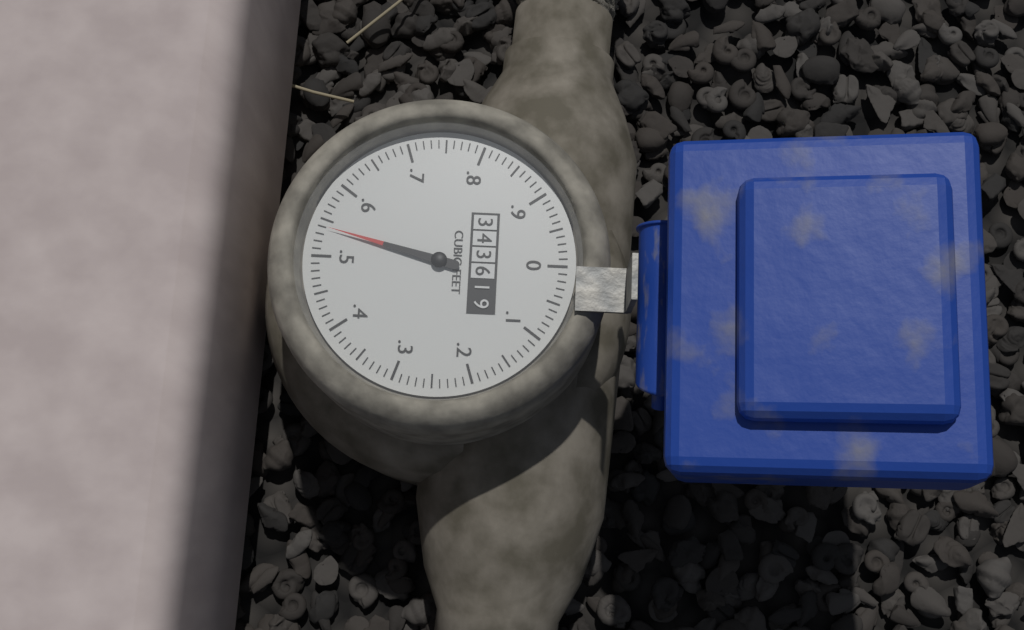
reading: 0.54 cubic feet
